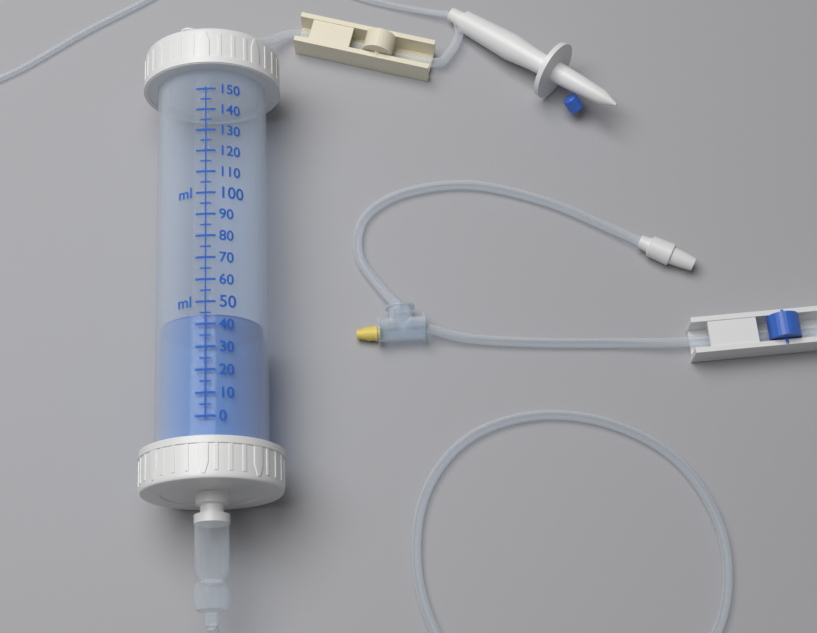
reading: 45 ml
